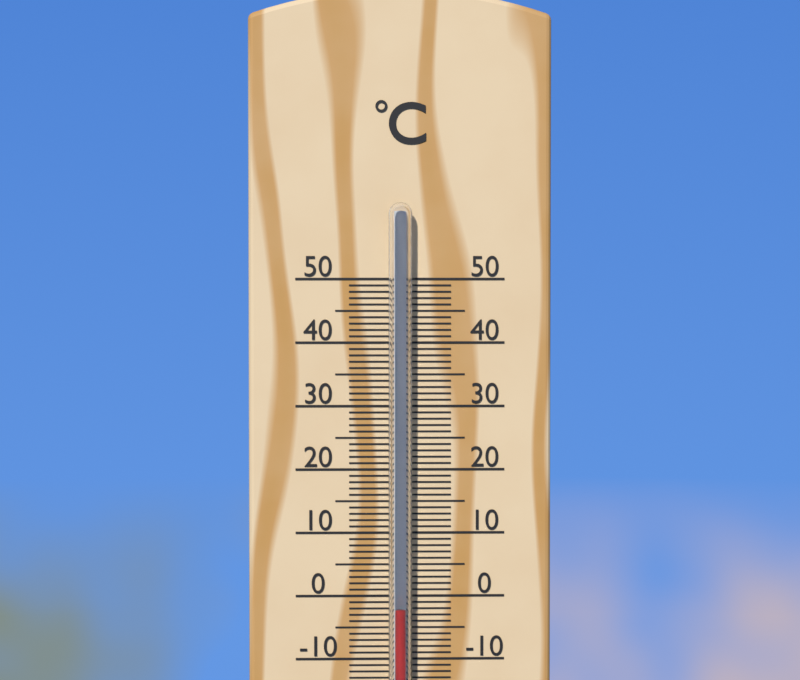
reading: -2 °C
